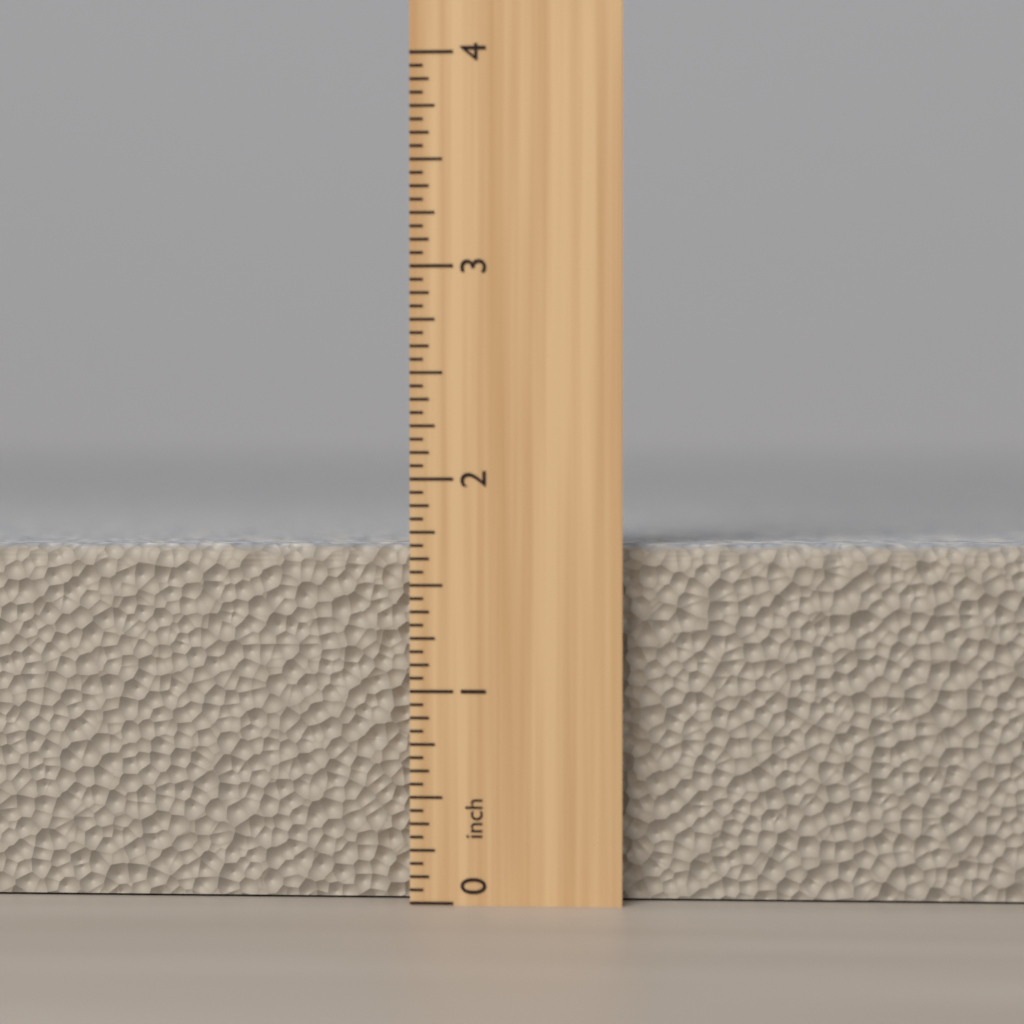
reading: 1.6875 inch
